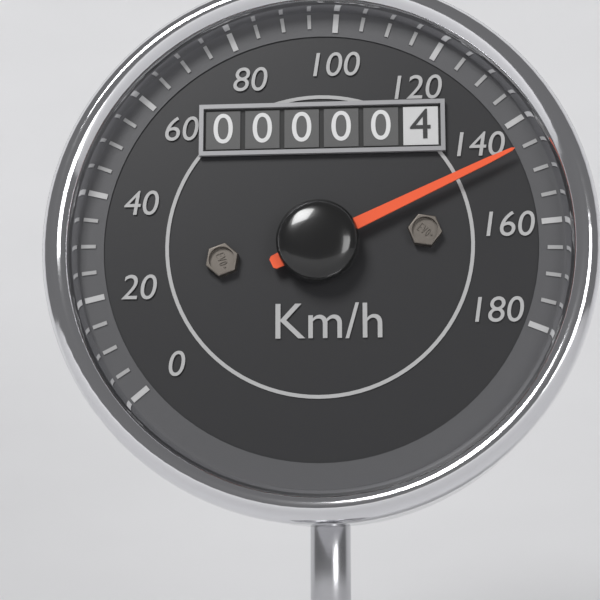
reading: 145 km/h
